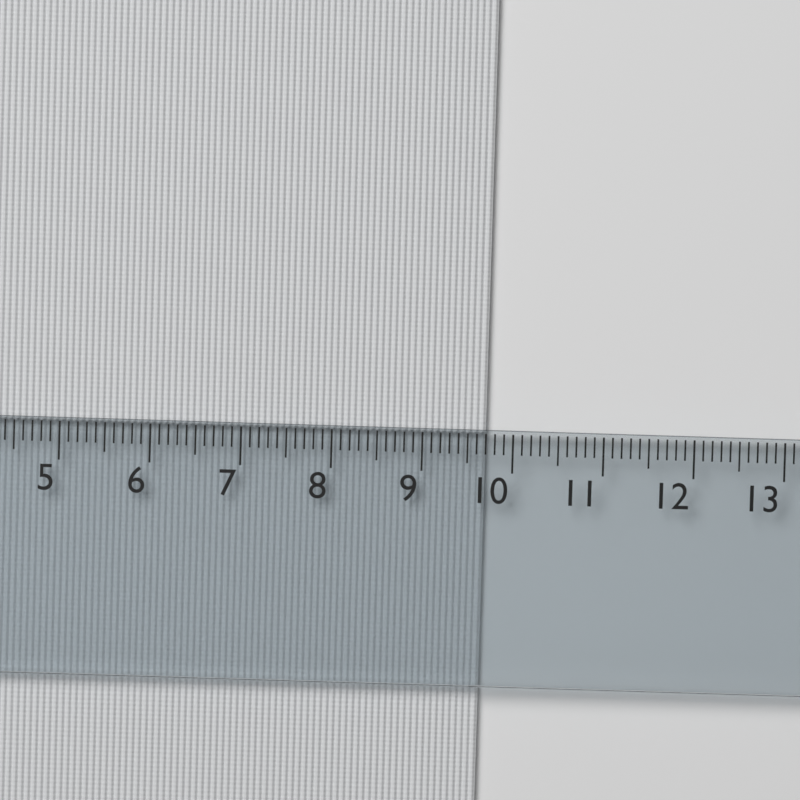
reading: 9.7 cm
